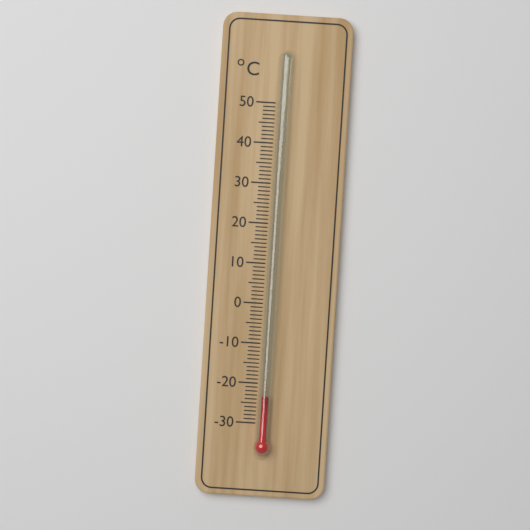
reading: -23 °C
